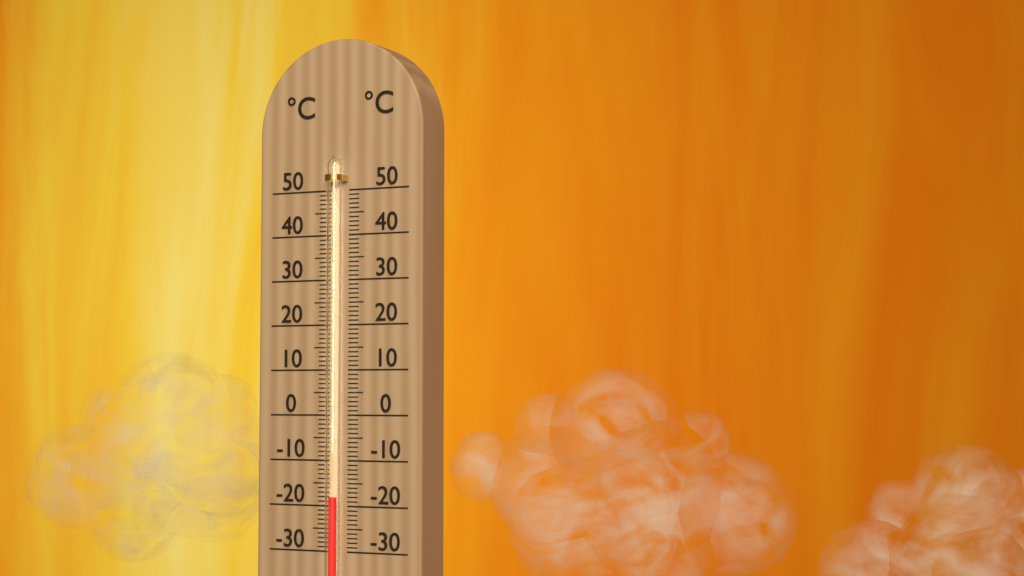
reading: -18 °C
